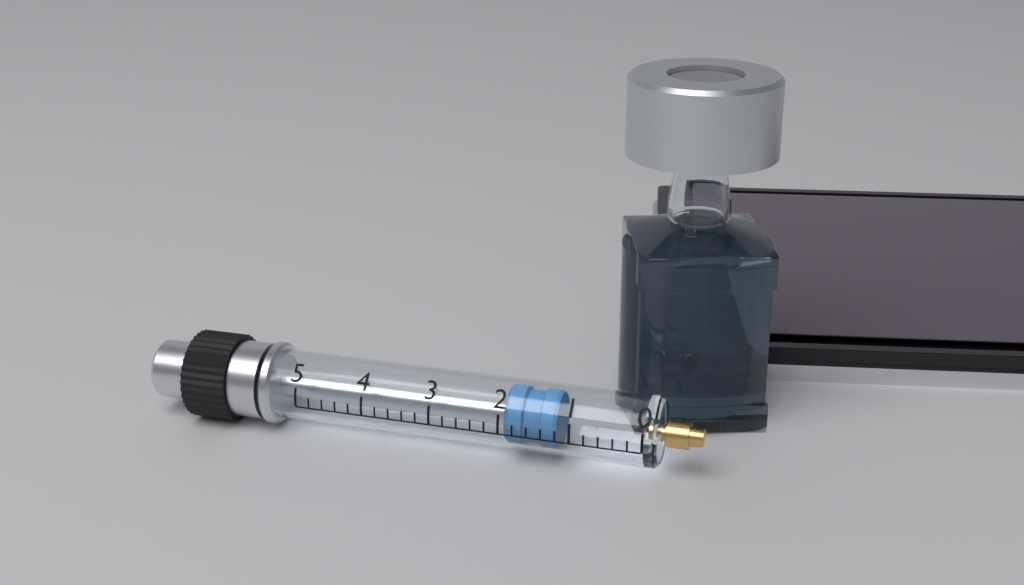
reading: 1.2 (no unit)
